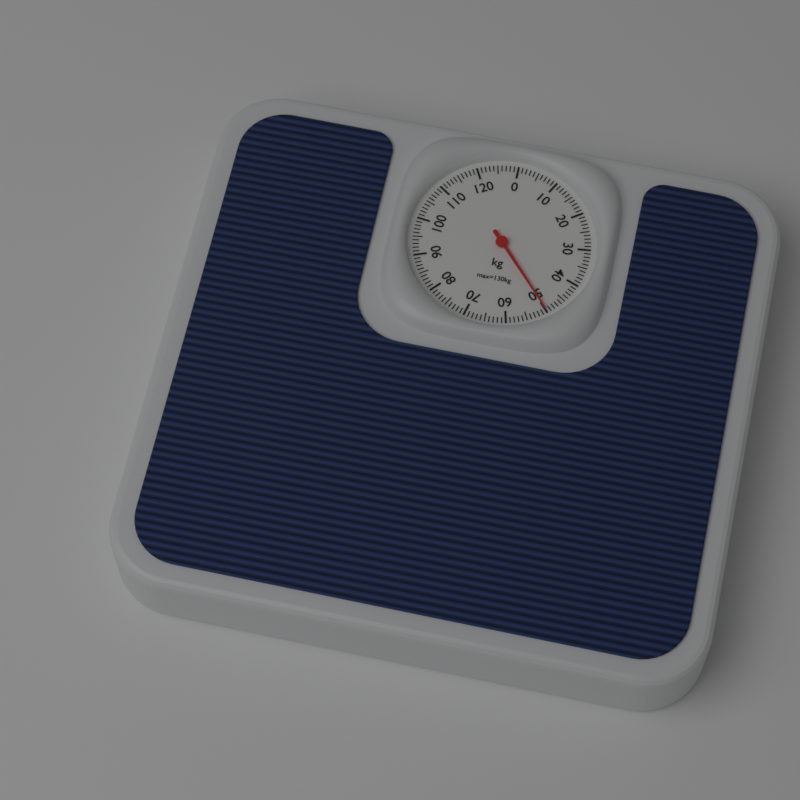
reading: 50 kg
